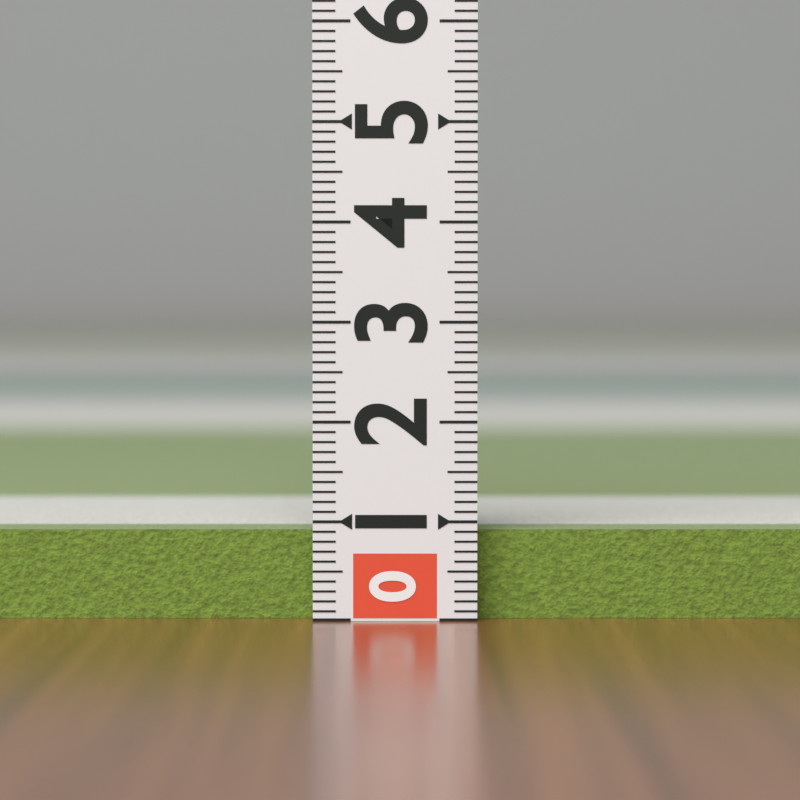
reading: 0.9 (no unit)
